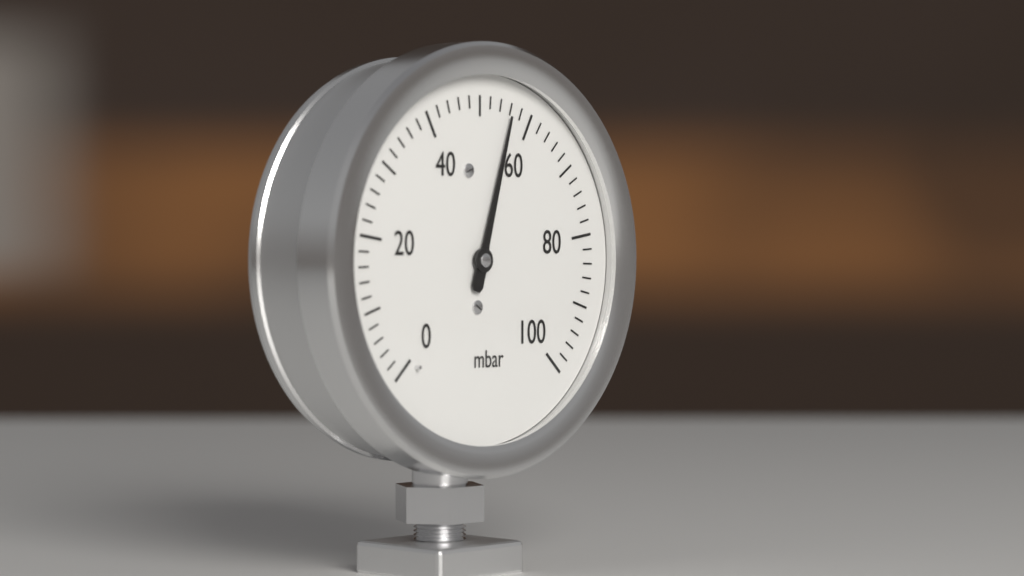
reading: 56 mbar
